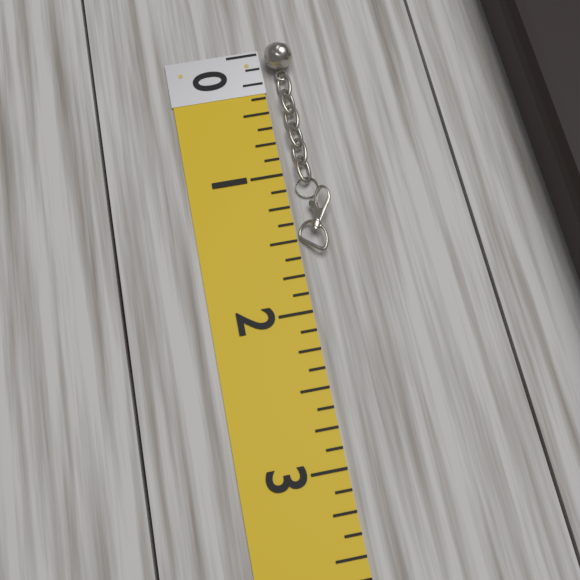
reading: 1.625 (no unit)
